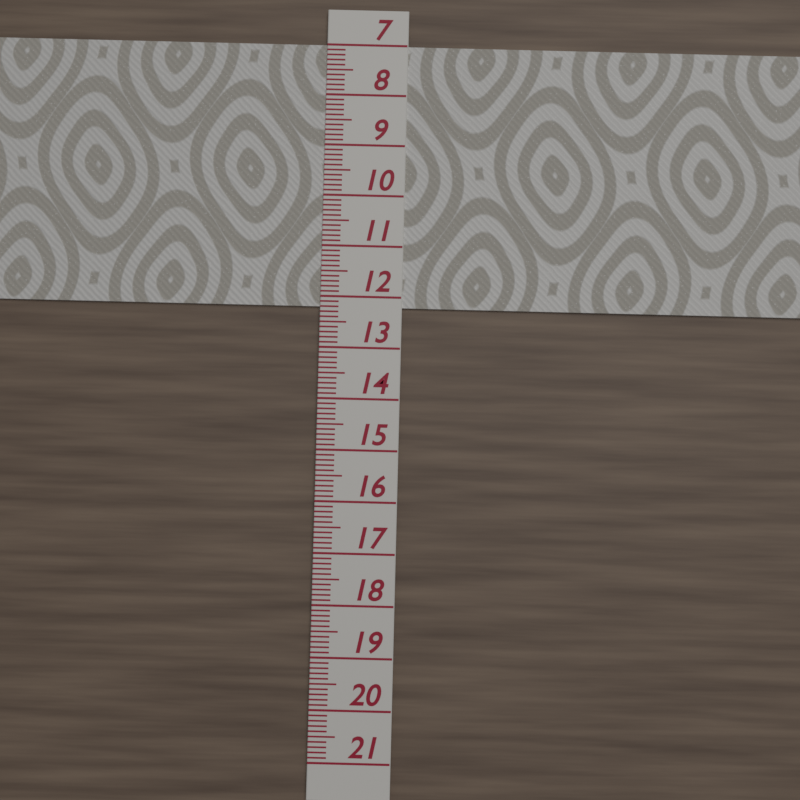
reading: 12.2 (no unit)
